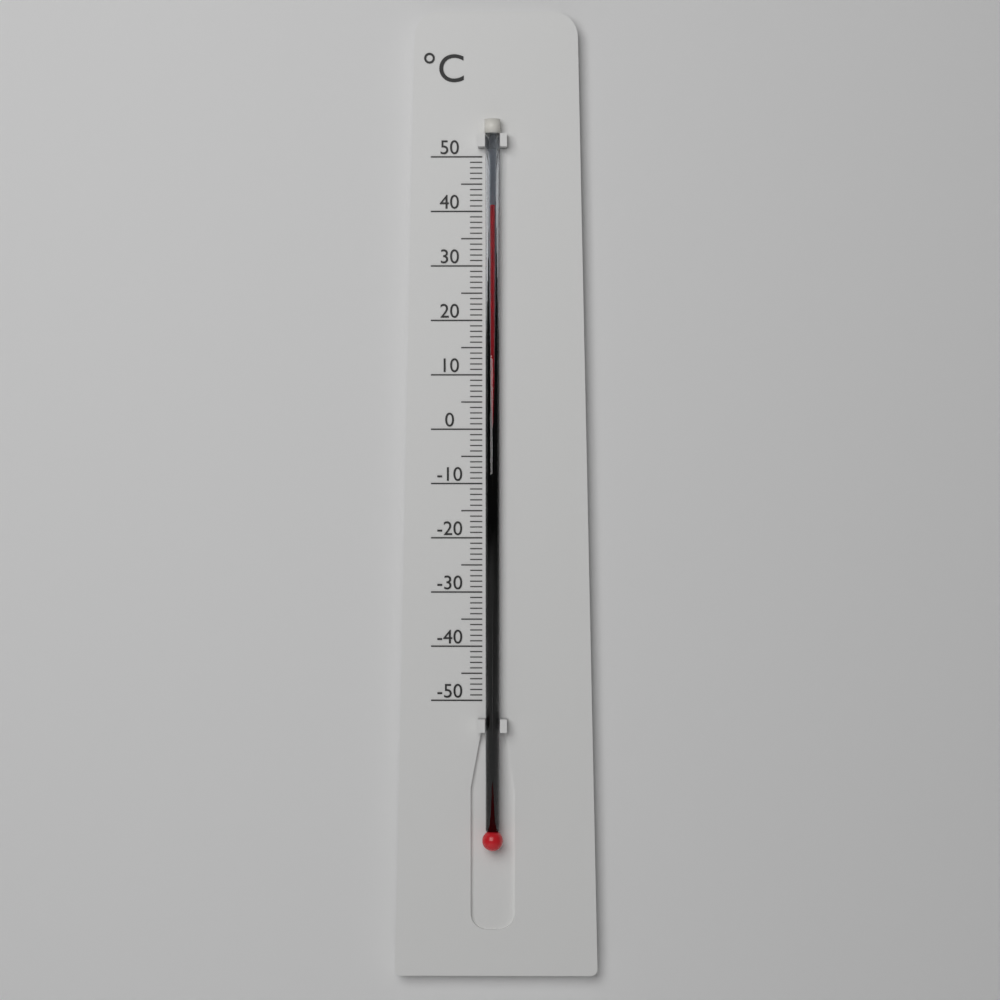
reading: 41 °C
